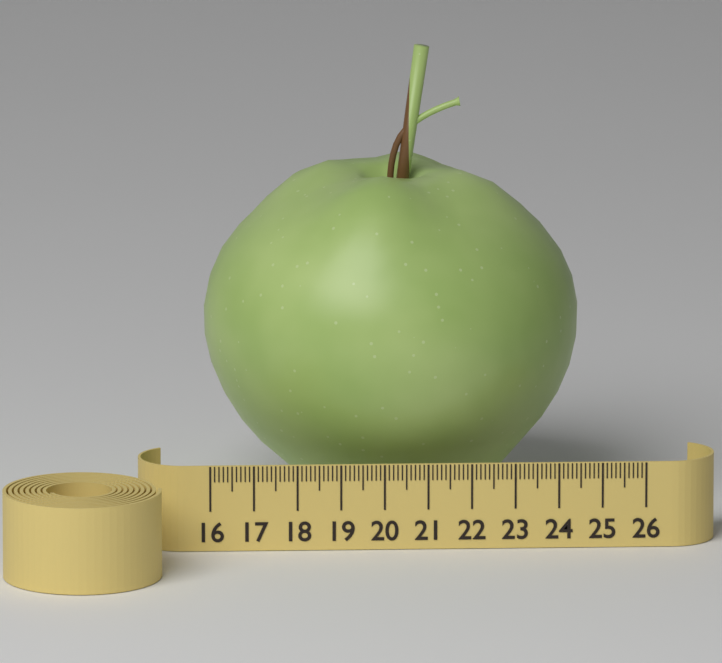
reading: 24.7 (no unit)
